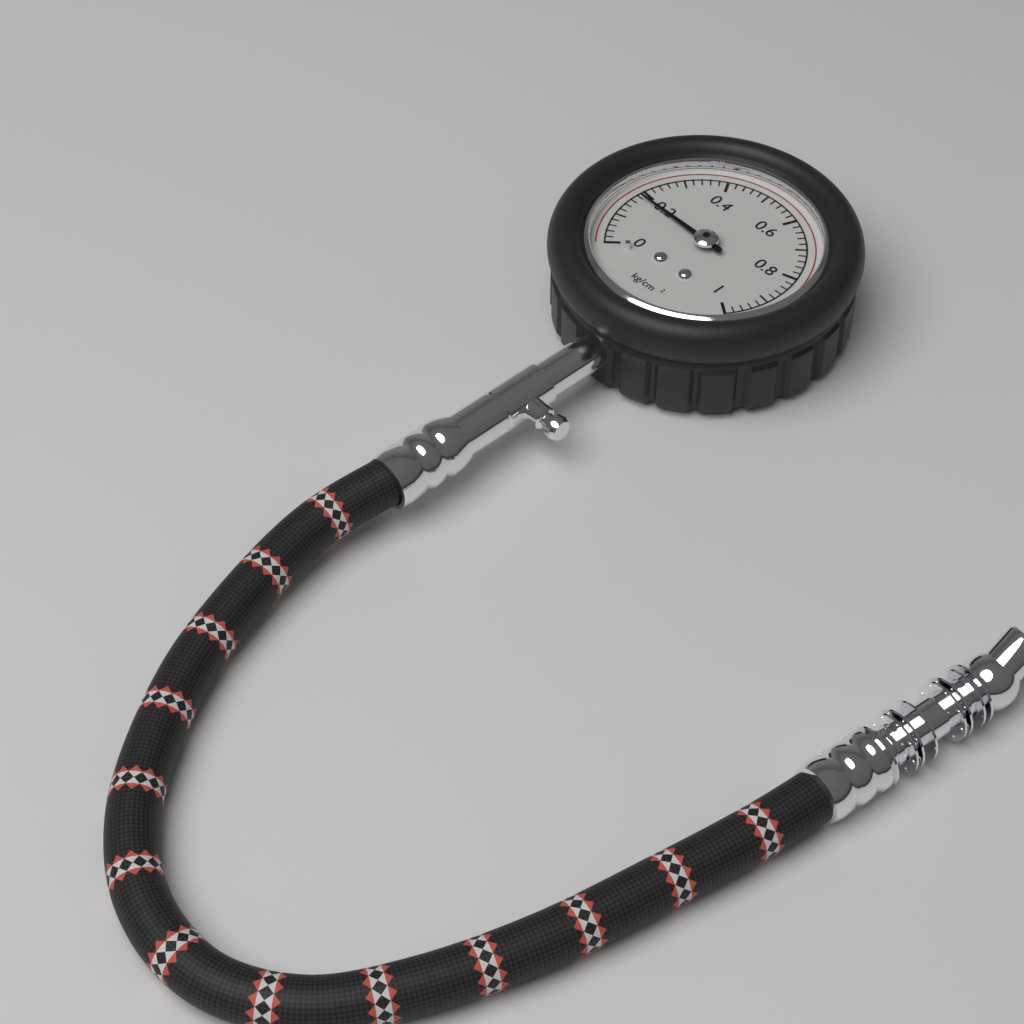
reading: 0.18 kg/cm²
